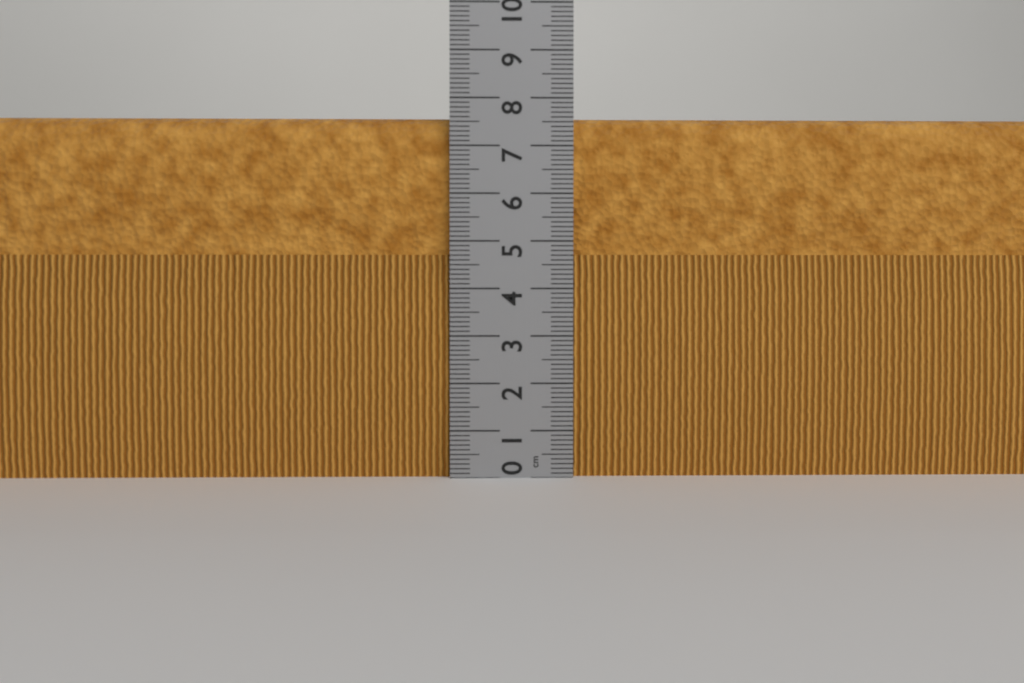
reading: 7.6 cm
